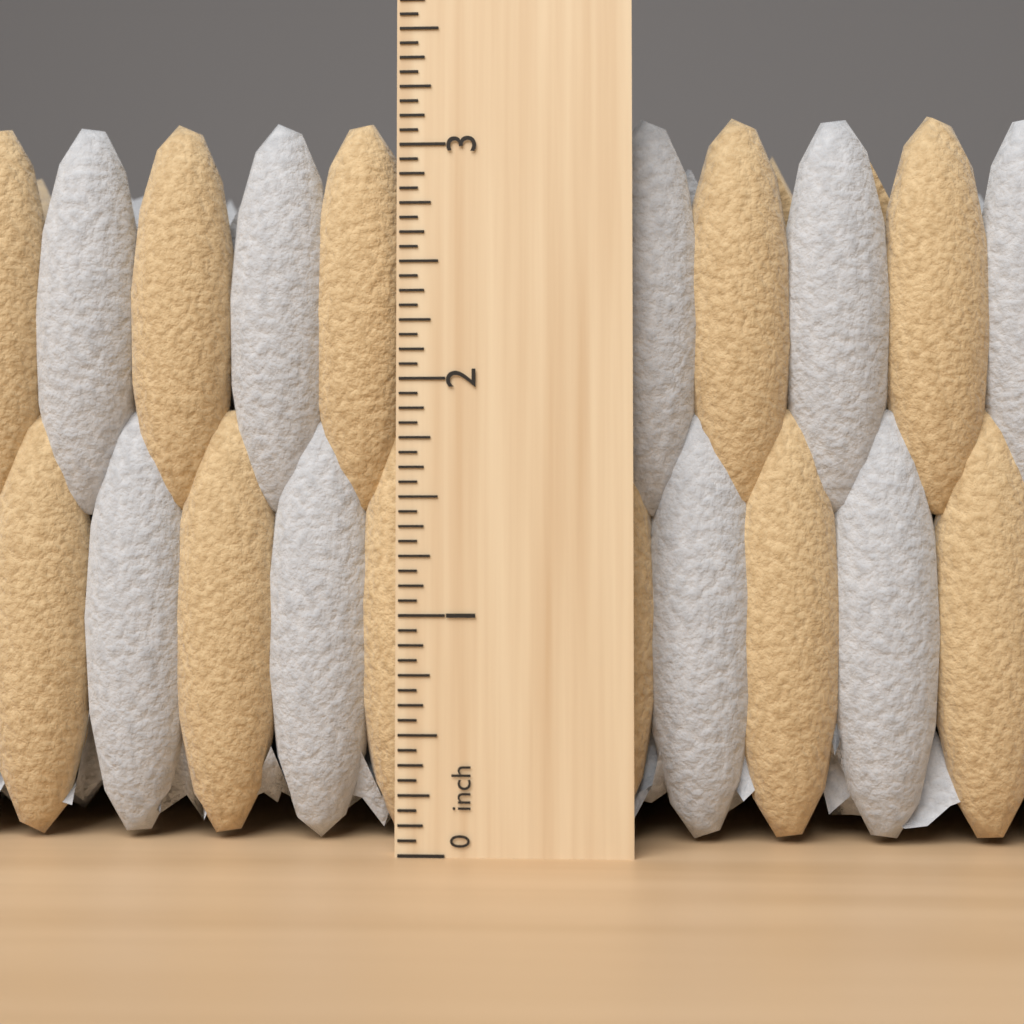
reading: 3.1875 inch
